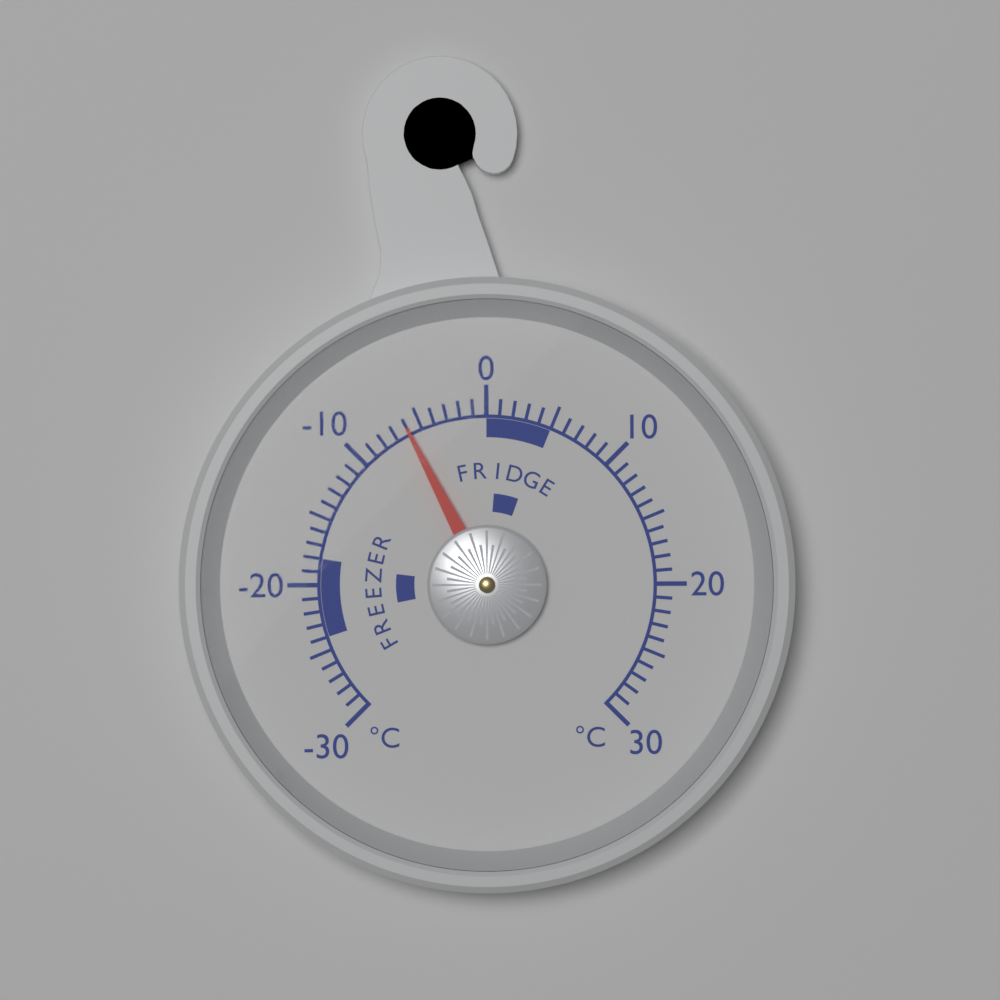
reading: -6 °C
